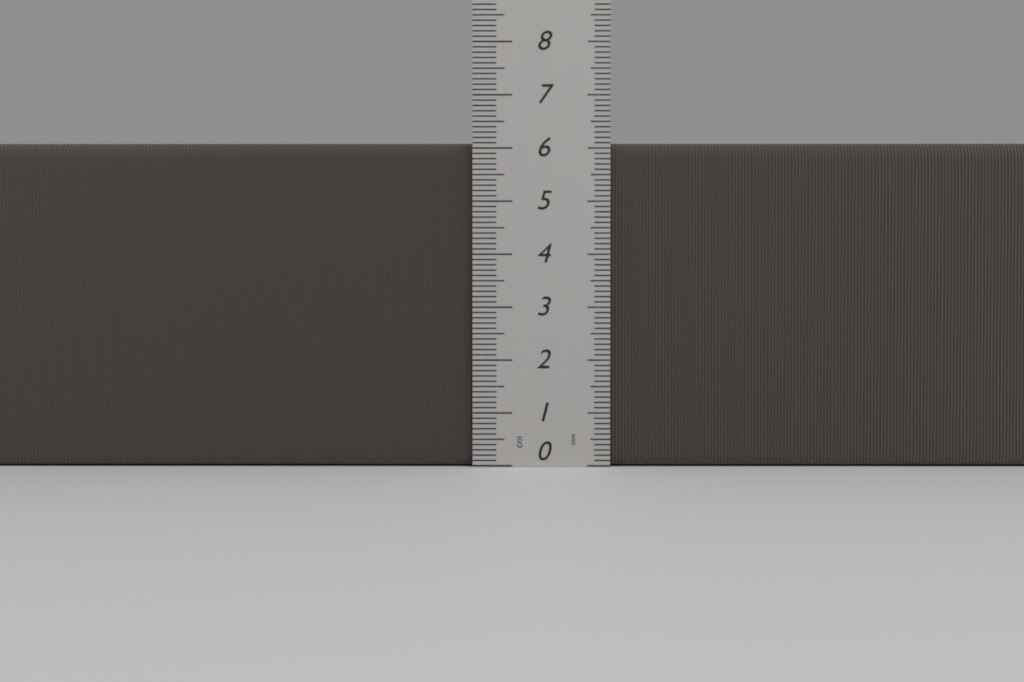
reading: 6.1 cm
